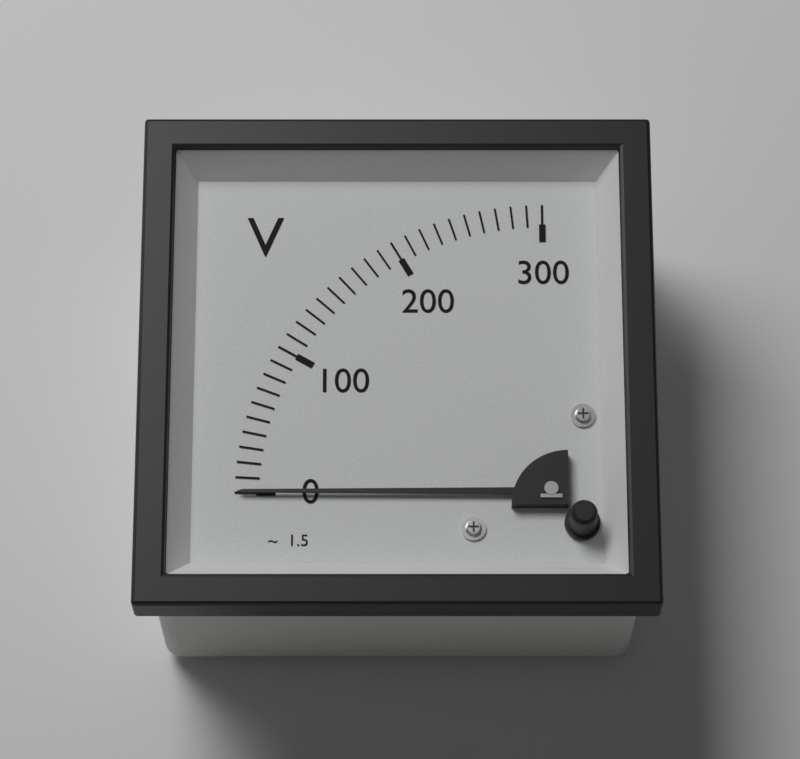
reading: 0 V
